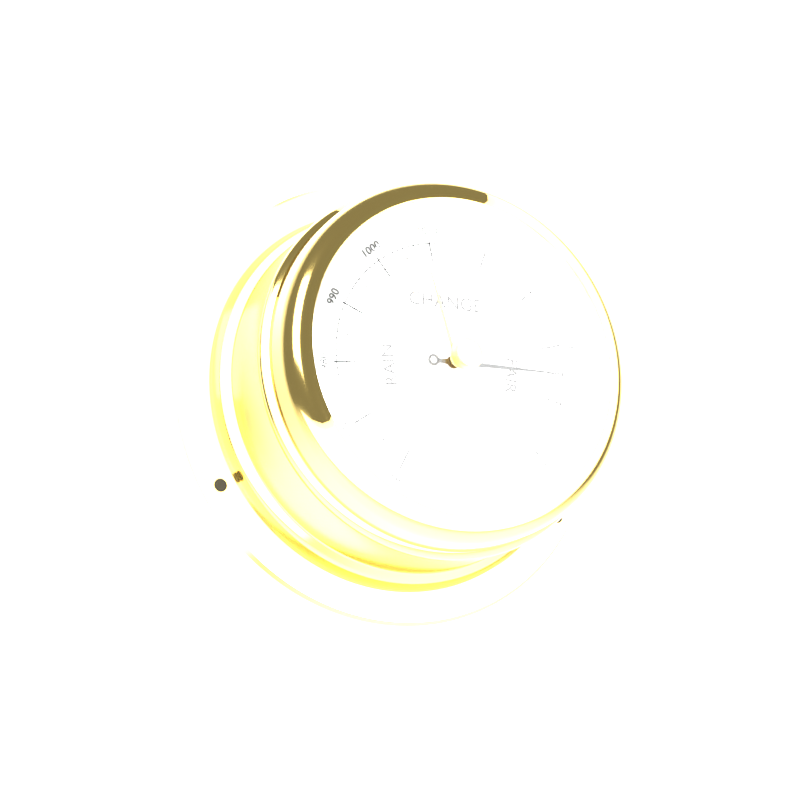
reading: 1045 mbar
